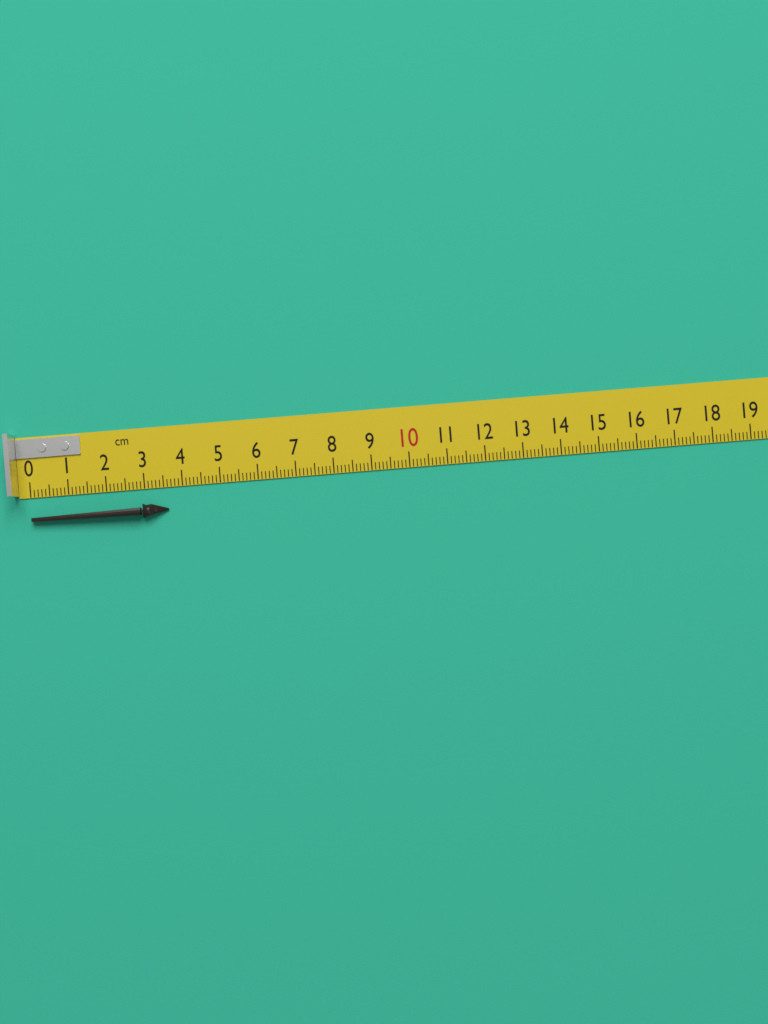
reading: 3.6 cm
